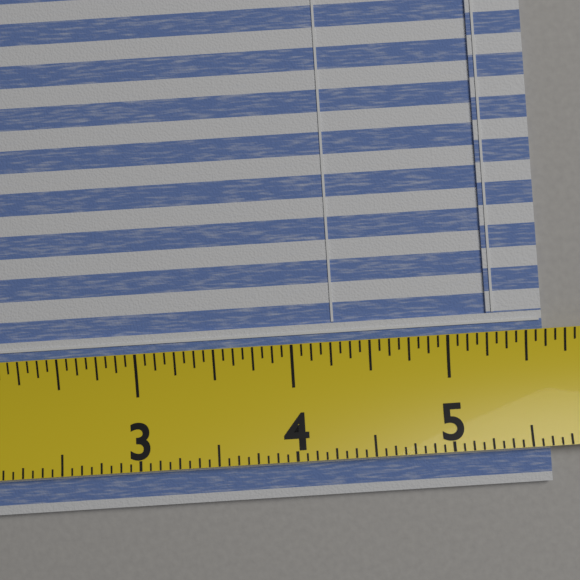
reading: 5.6250 (no unit)
